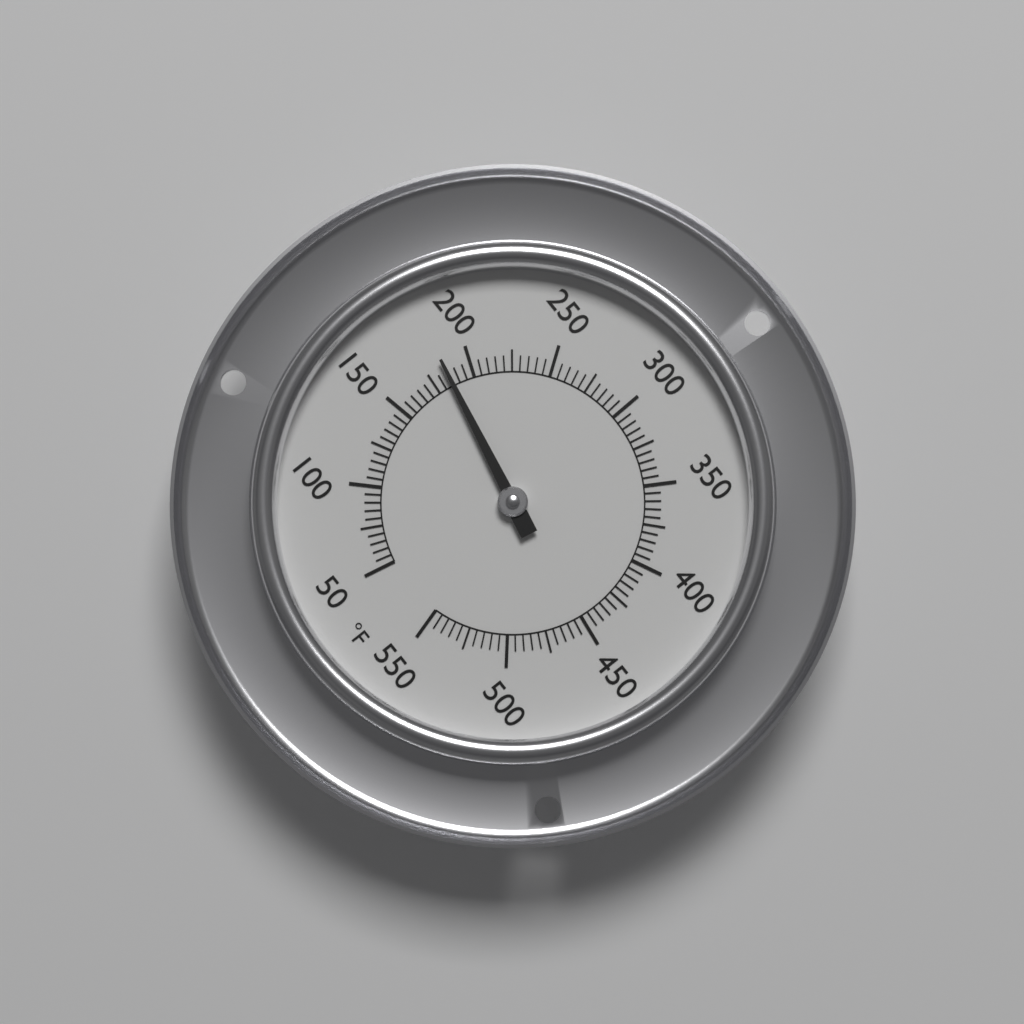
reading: 185 °F
